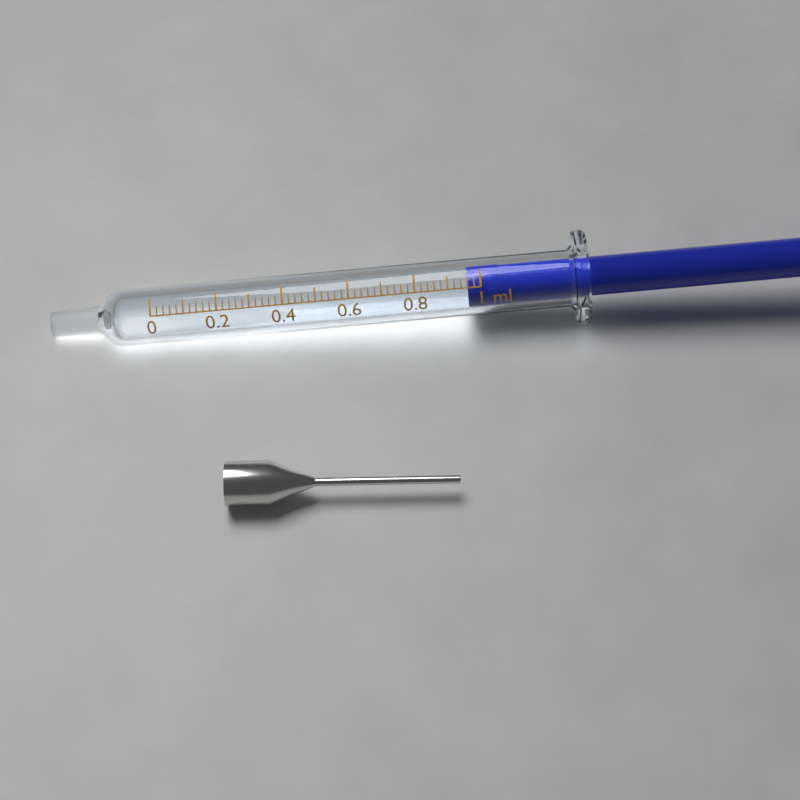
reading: 0.96 ml
